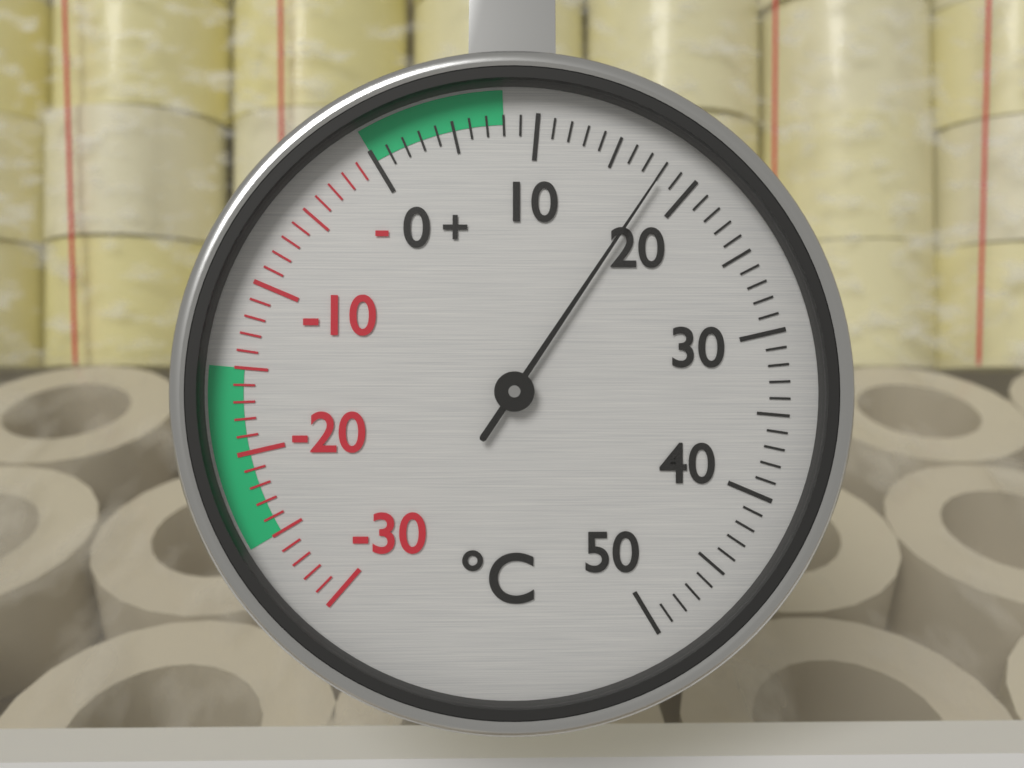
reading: 18 °C
